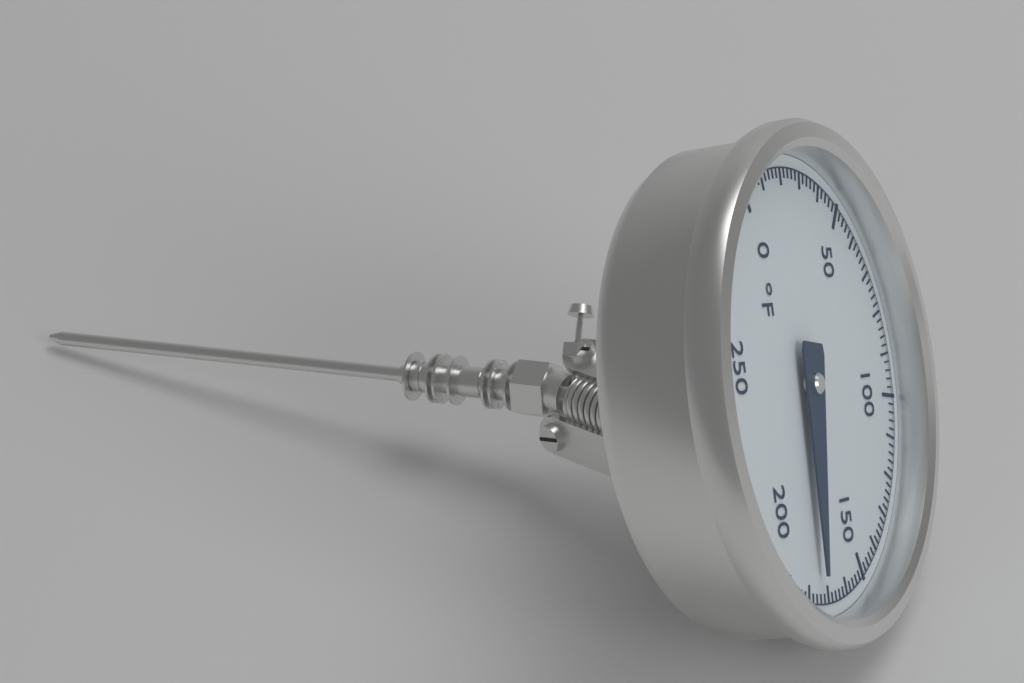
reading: 174 °F
